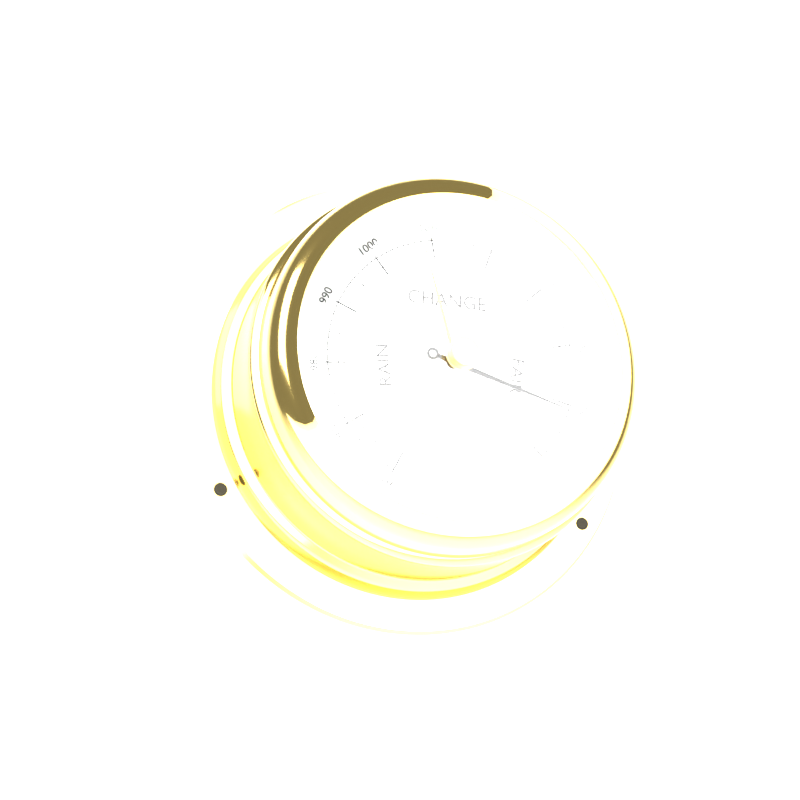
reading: 1051 mbar
